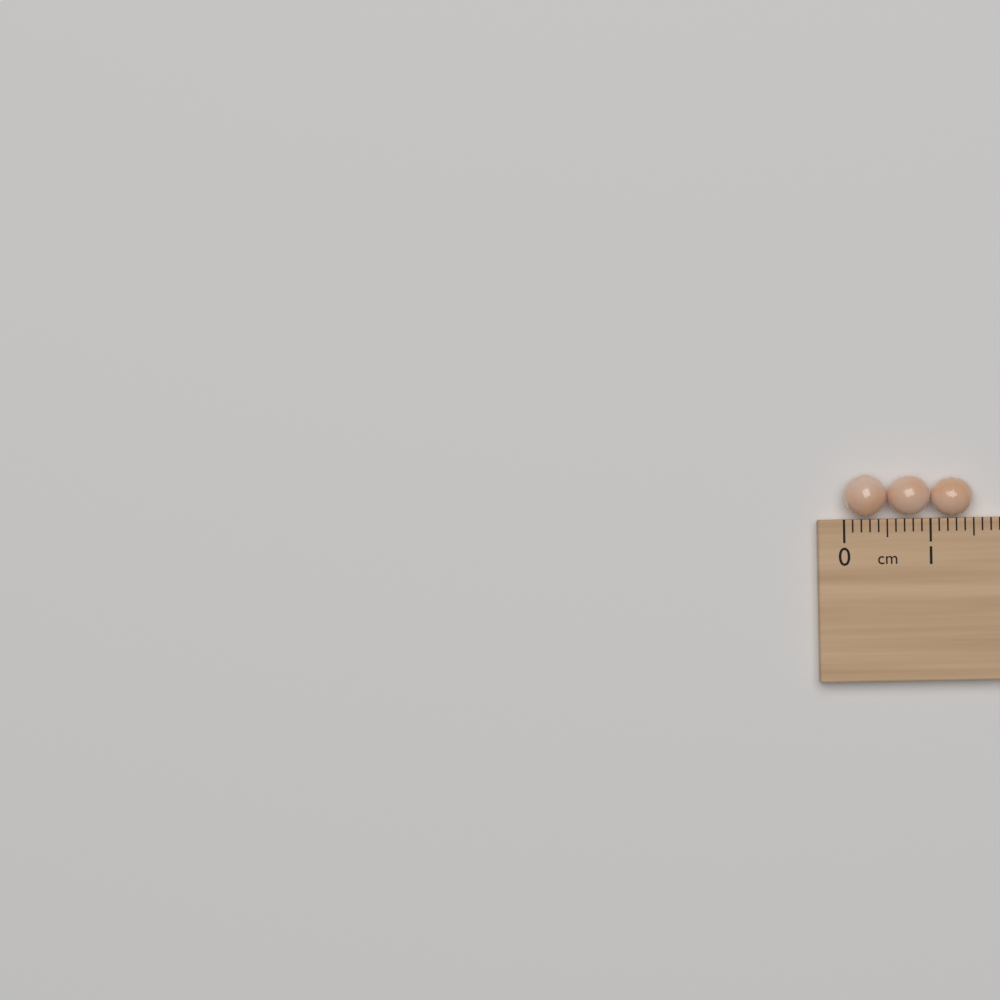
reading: 1.5 cm
